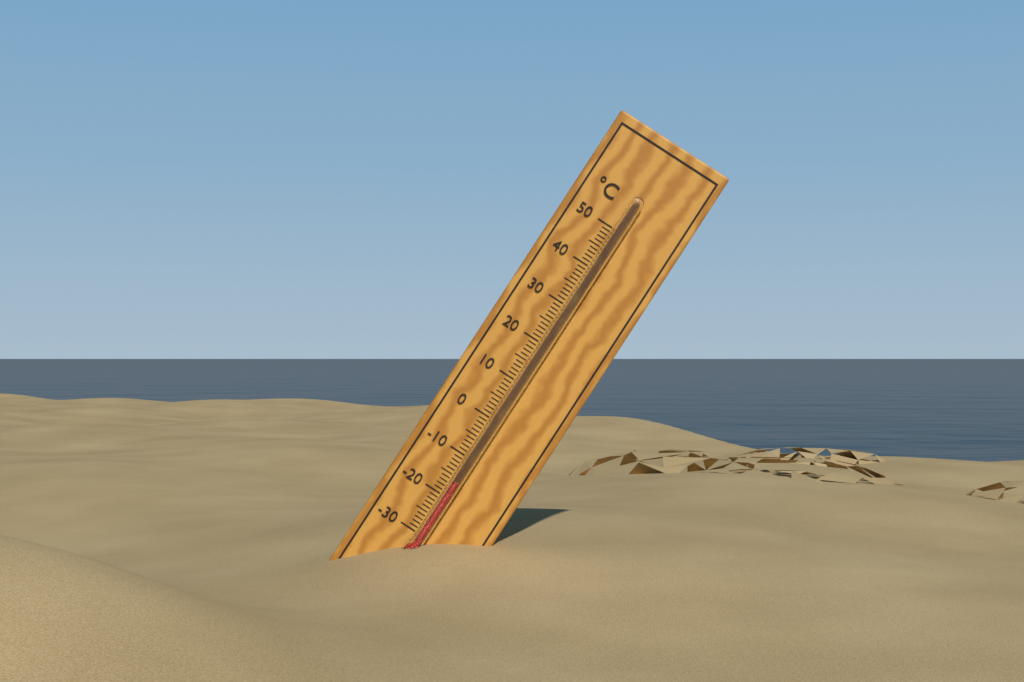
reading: -16 °C
